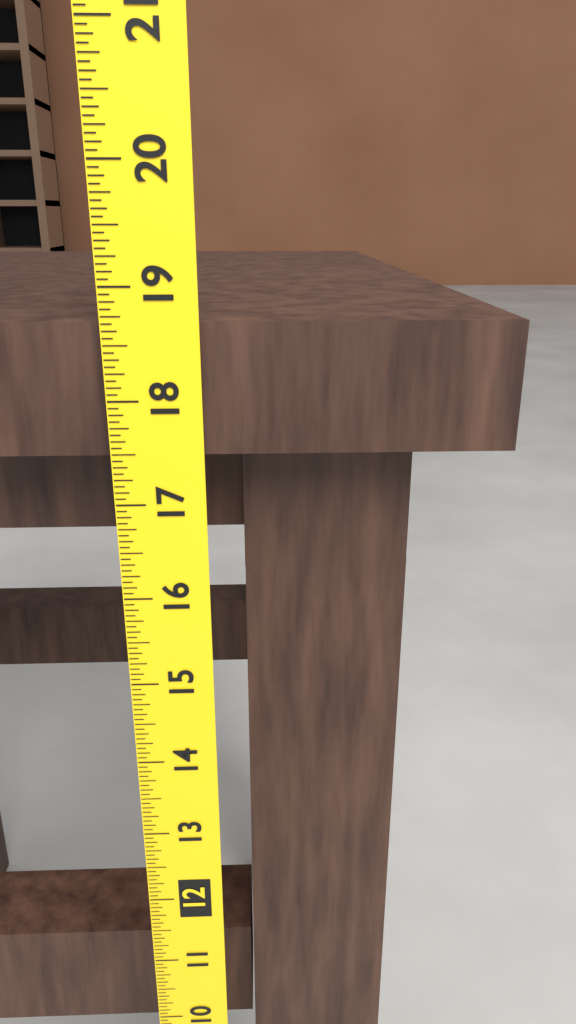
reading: 18.6875 (no unit)
